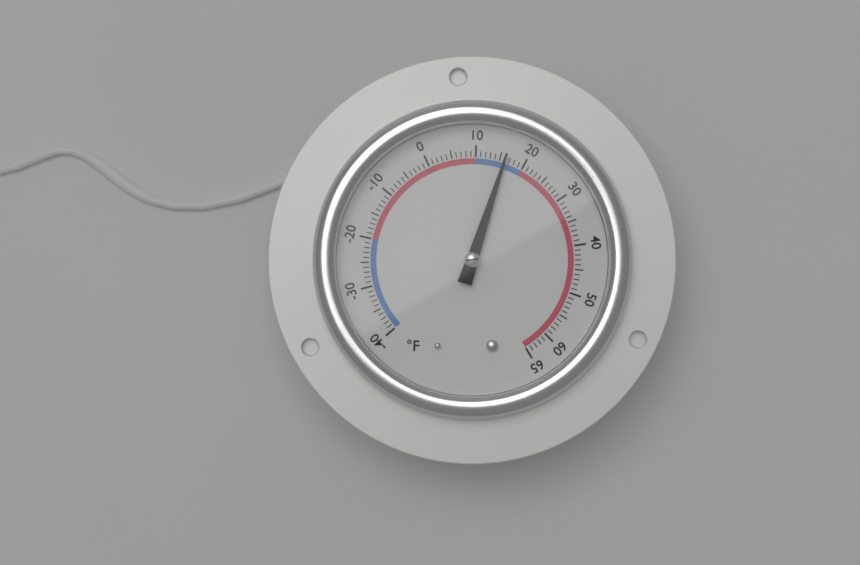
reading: 16 °F
